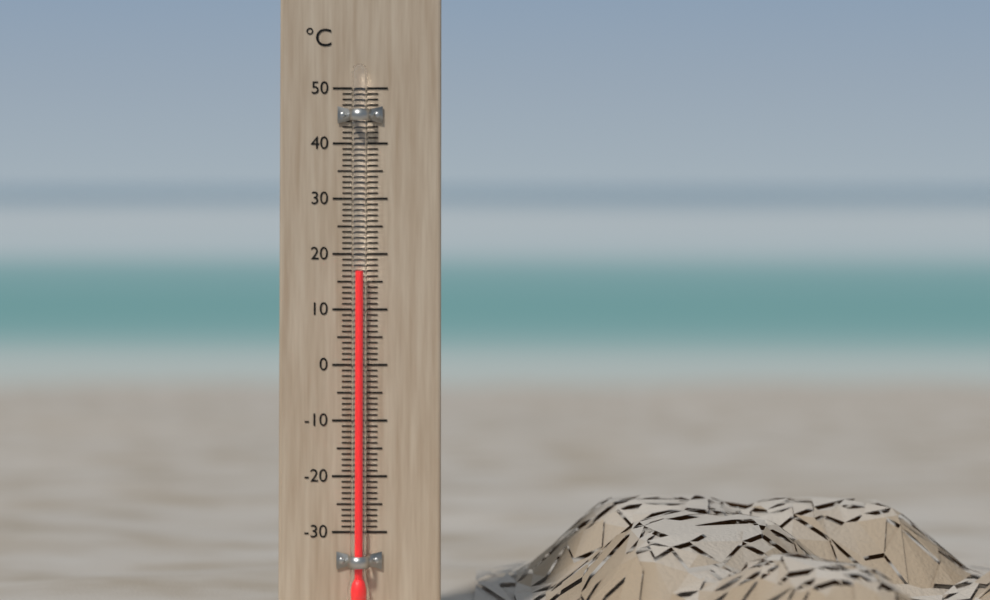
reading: 17 °C
